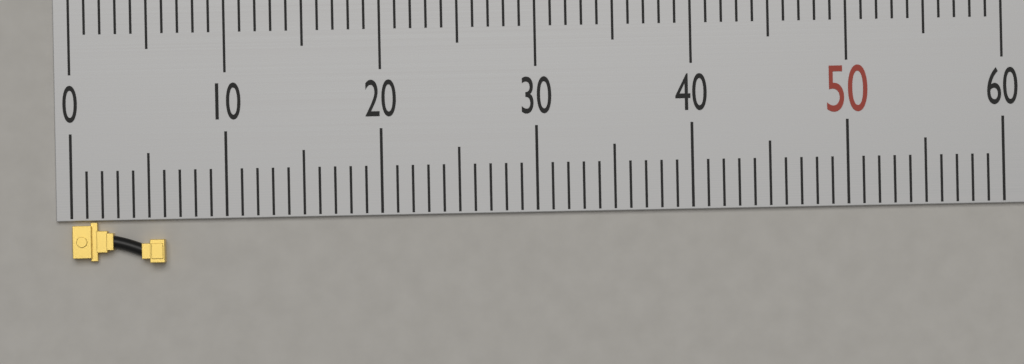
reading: 6 (no unit)
